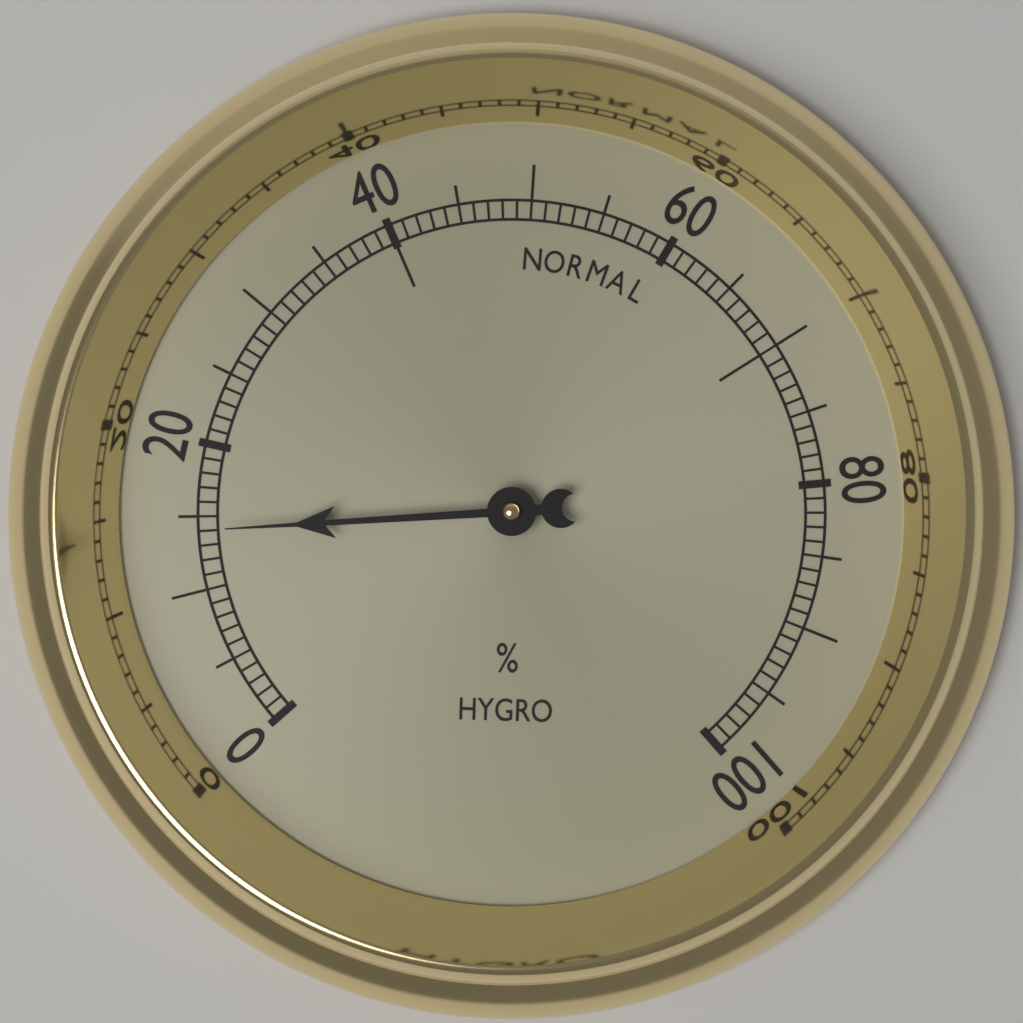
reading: 14 %
